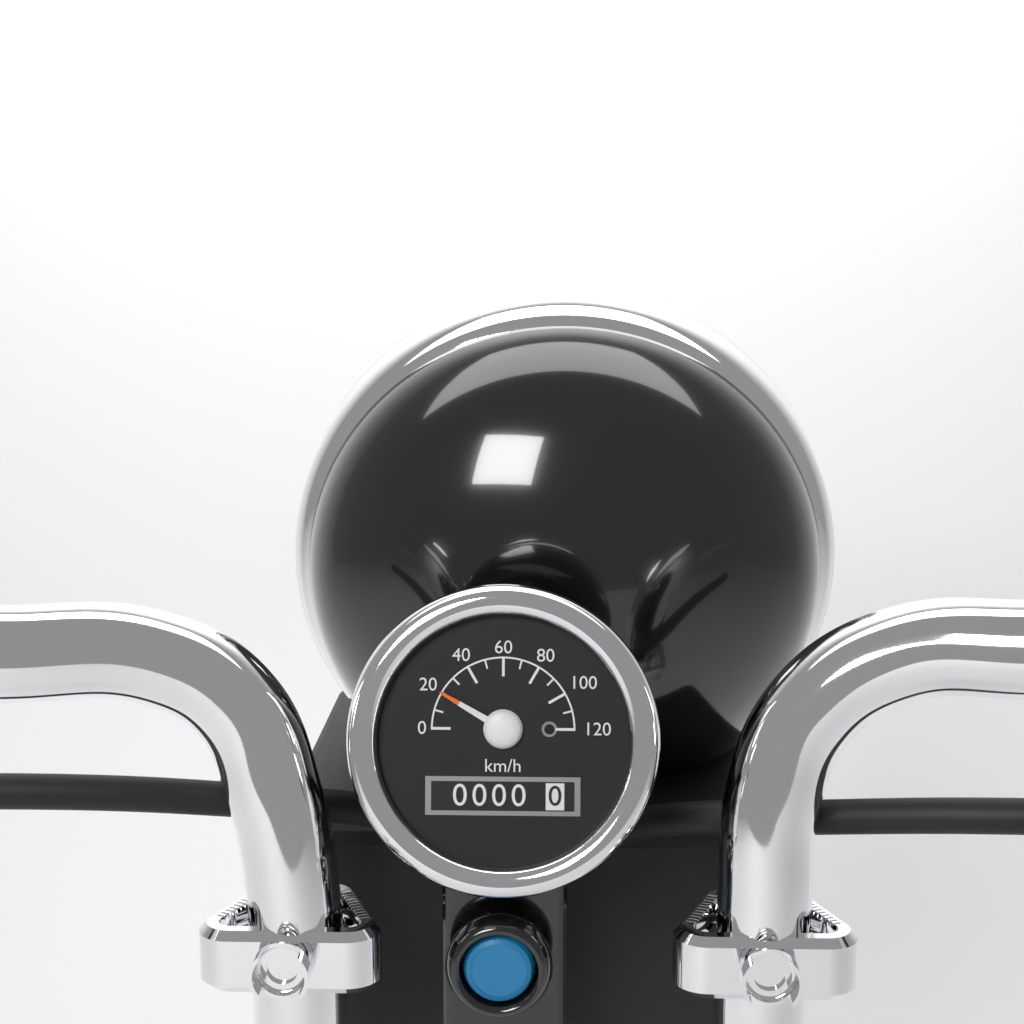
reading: 20 km/h
